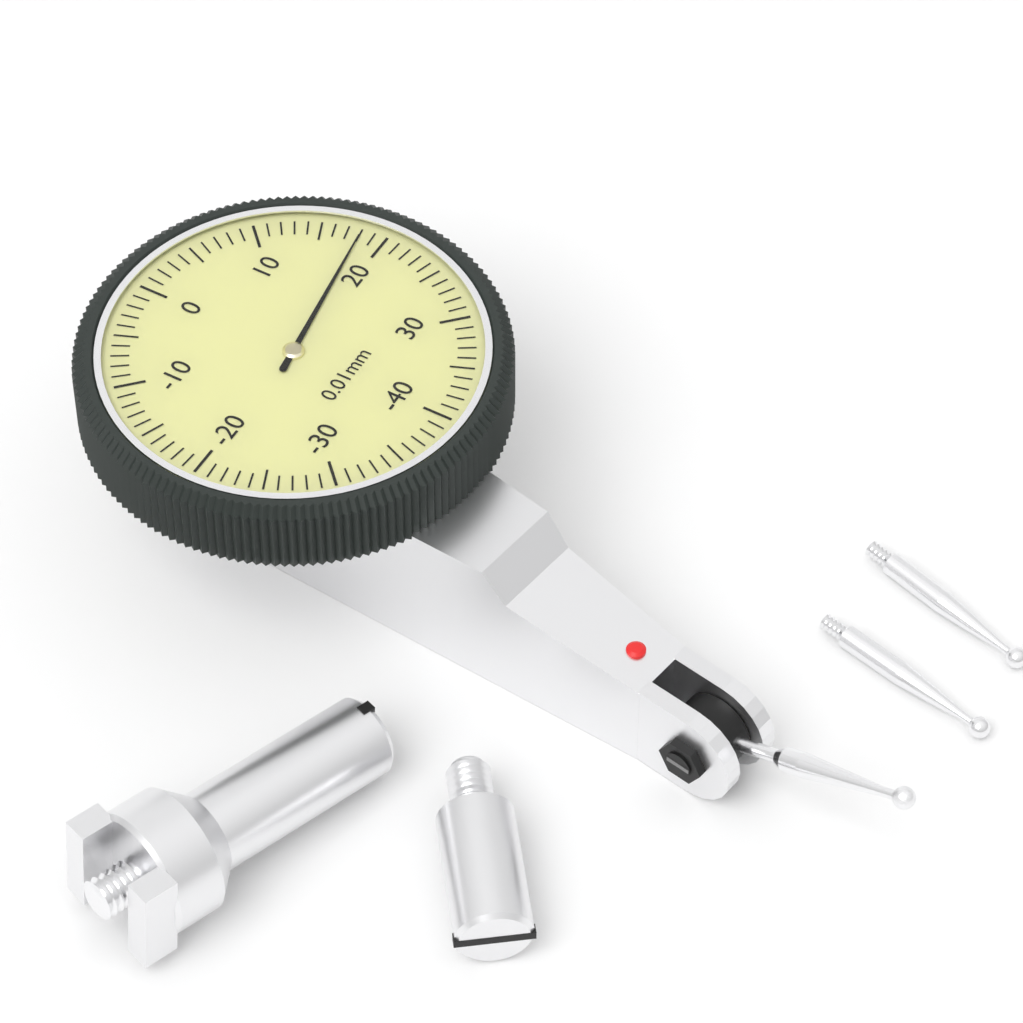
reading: 18 0.01mm
